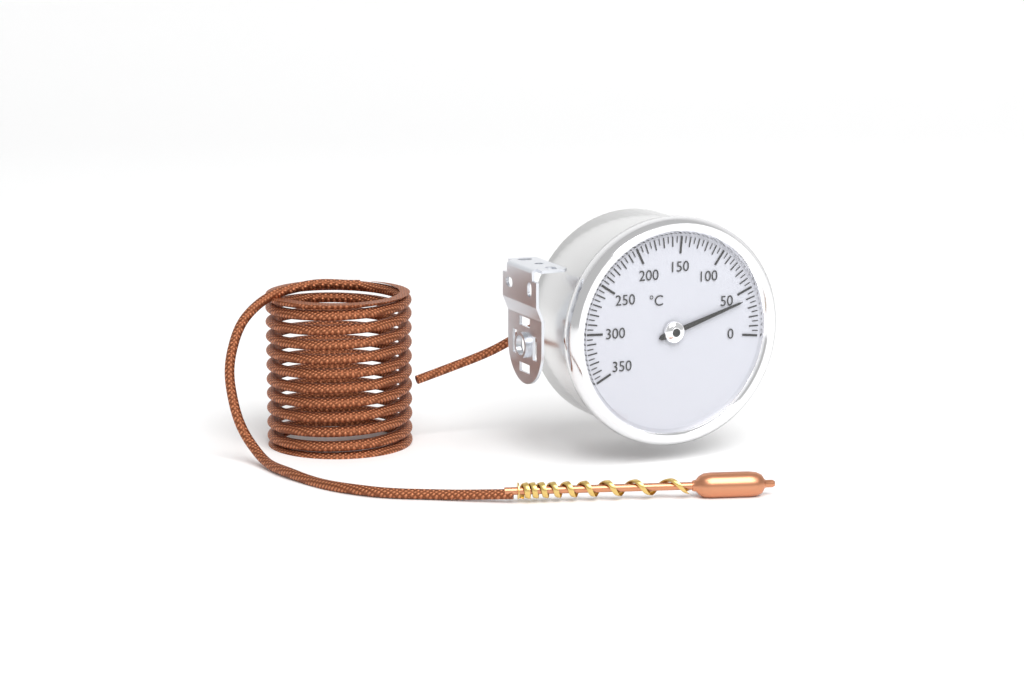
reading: 40 °C
